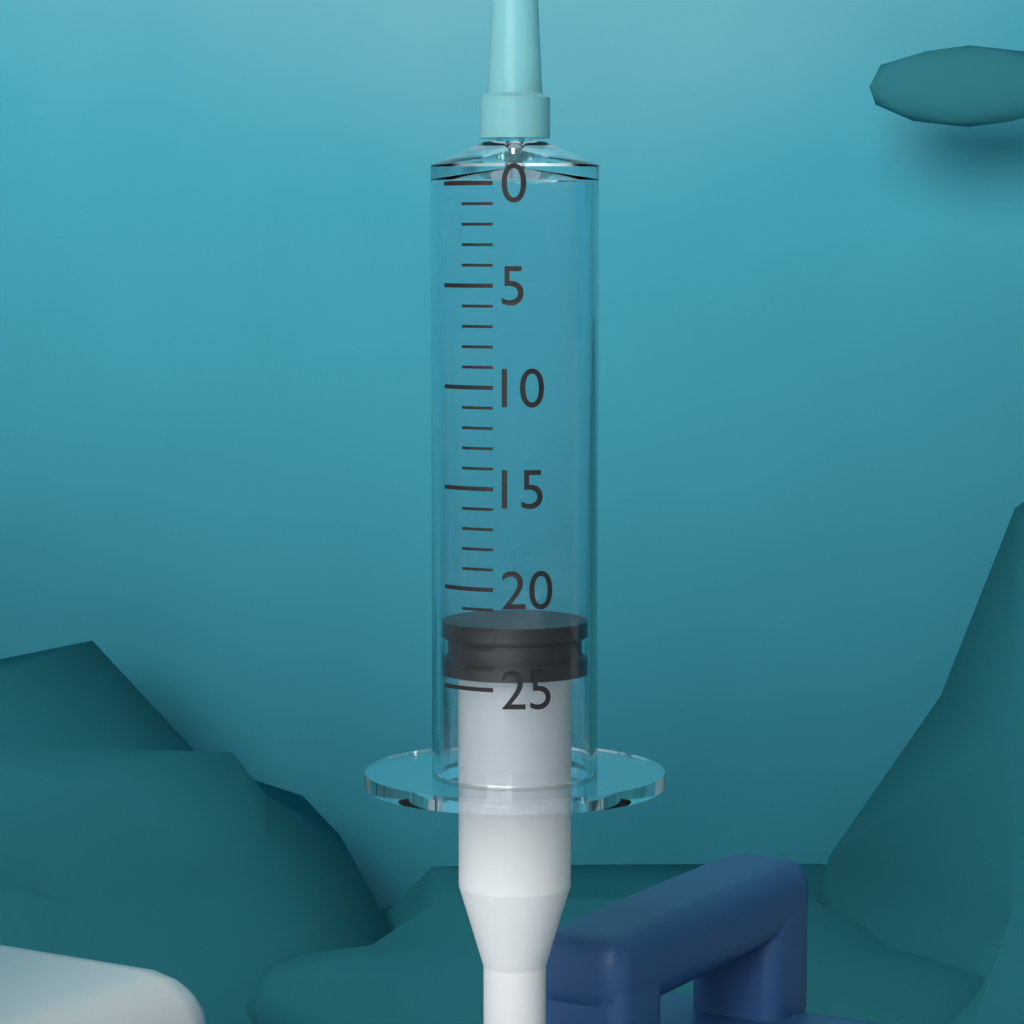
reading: 22 (no unit)
